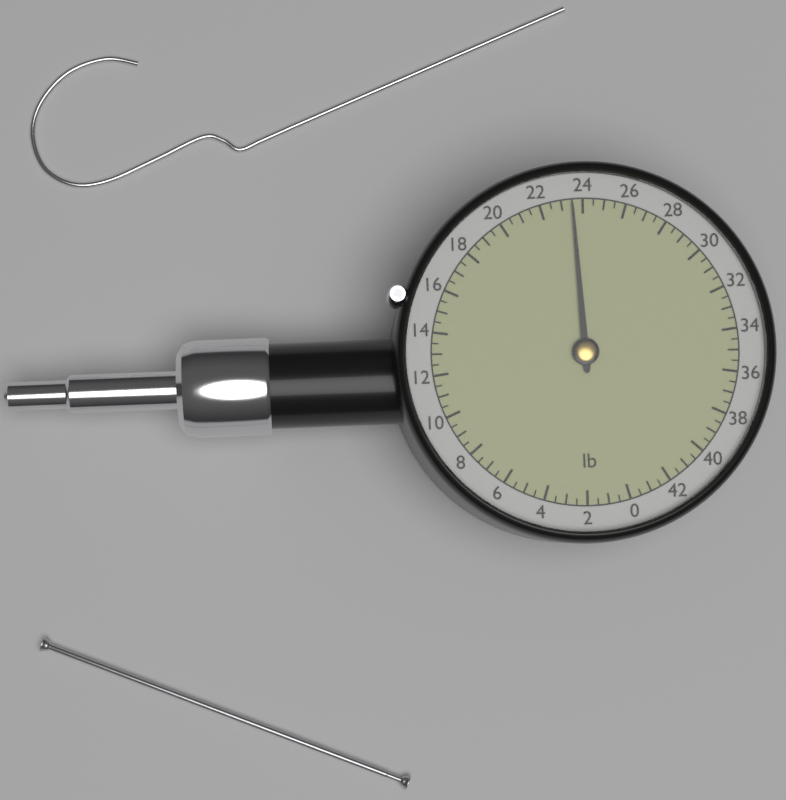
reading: 23.5 lb
